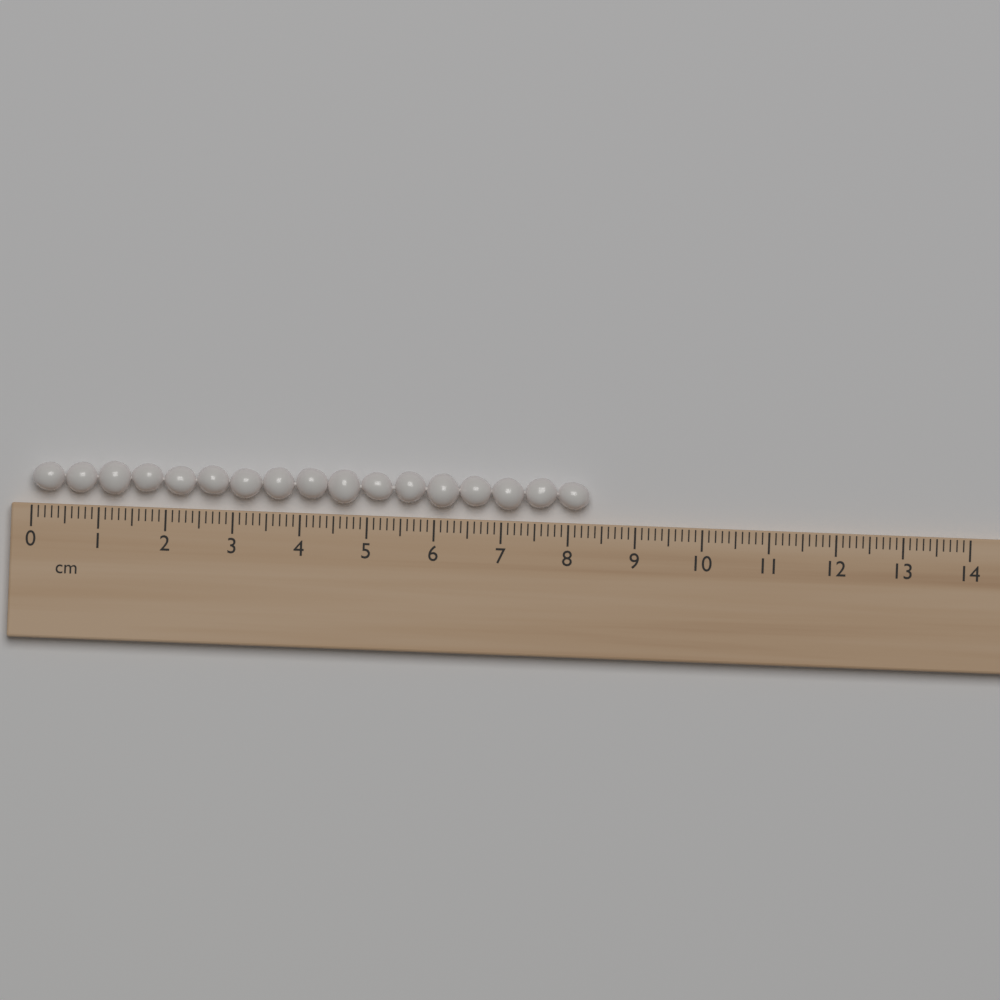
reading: 8.3 cm
